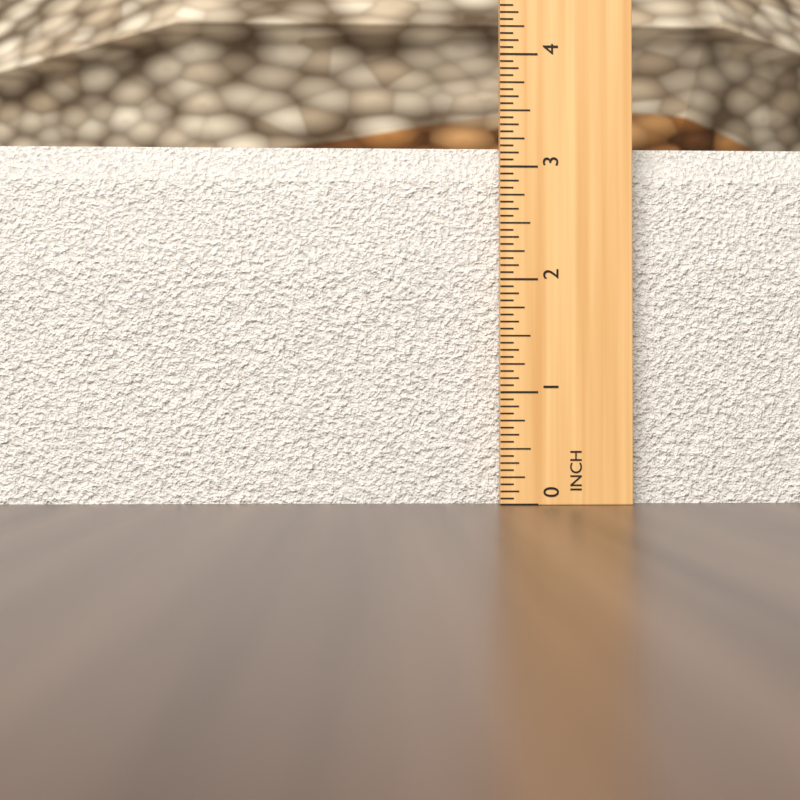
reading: 3.2500 in
